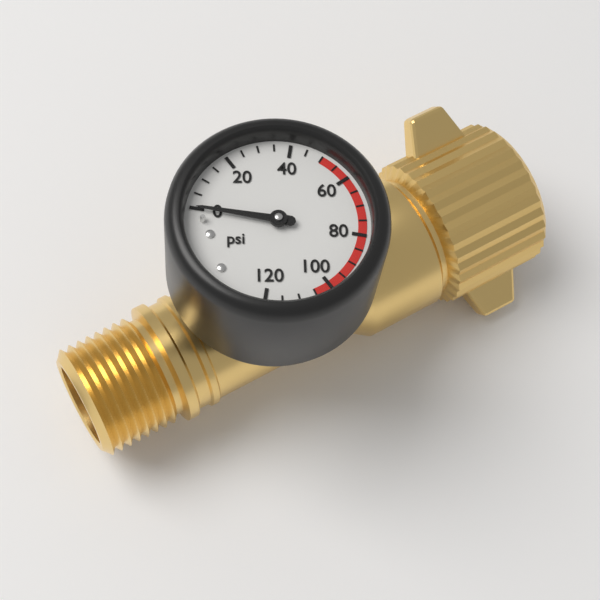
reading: 0 psi
